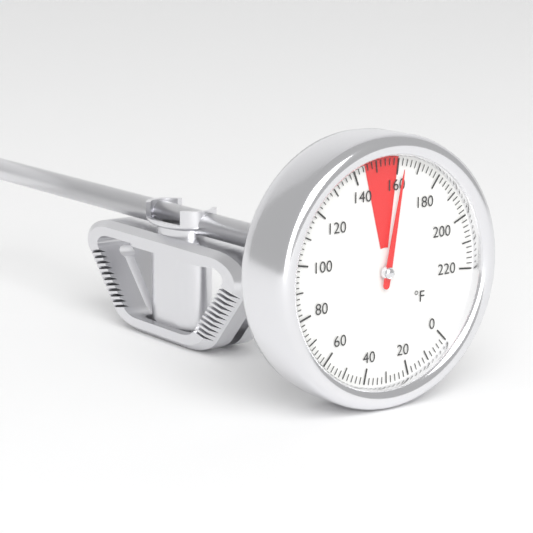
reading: 162 °F
